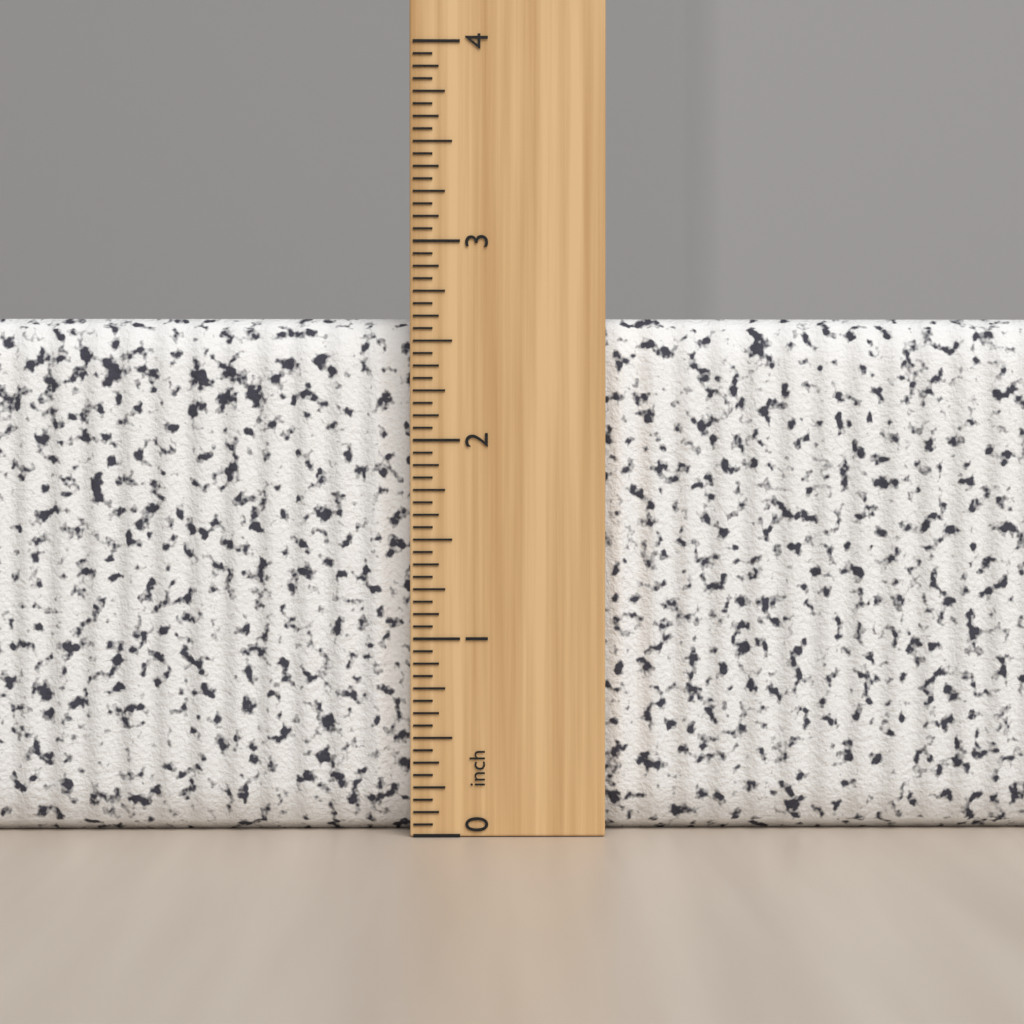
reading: 2.6250 inch
